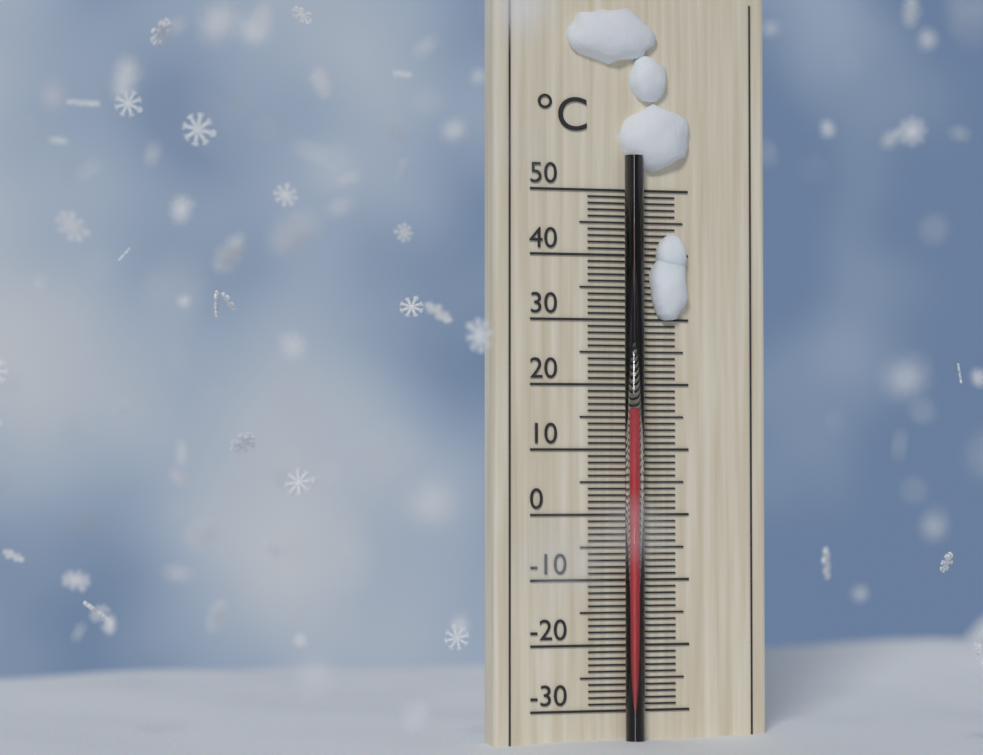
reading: 16 °C
